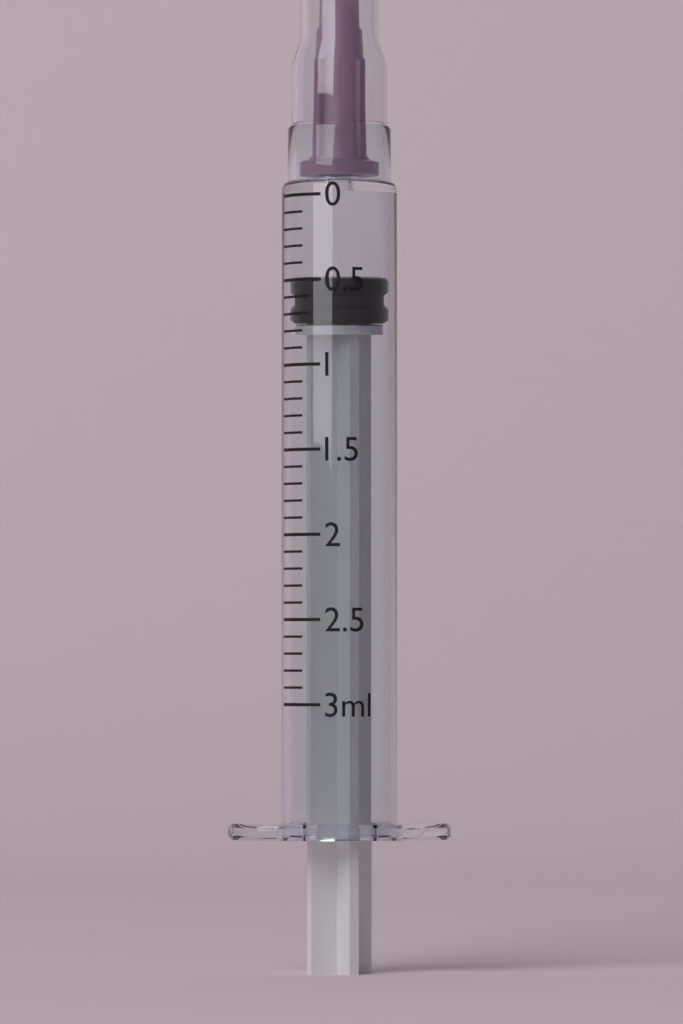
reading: 0.5 ml
